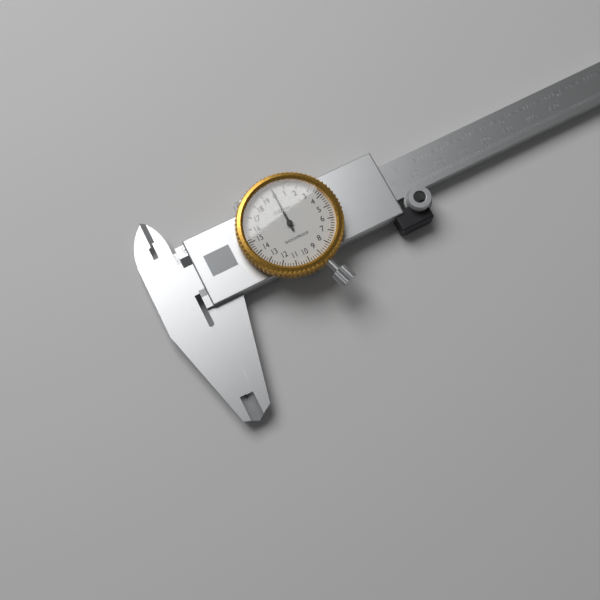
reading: 0.0 mm
